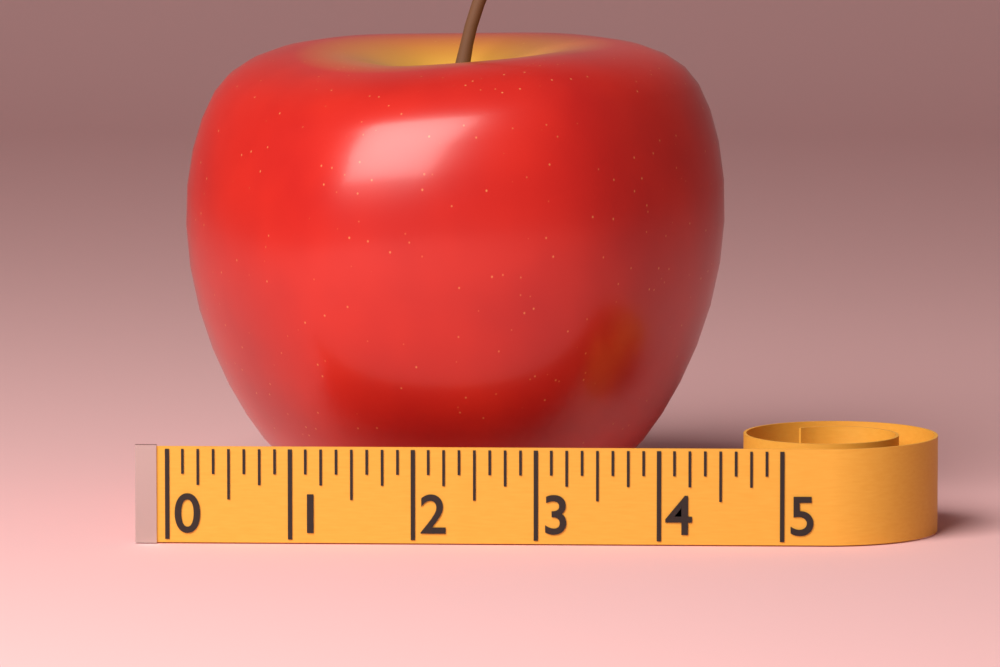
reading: 4.500 (no unit)
